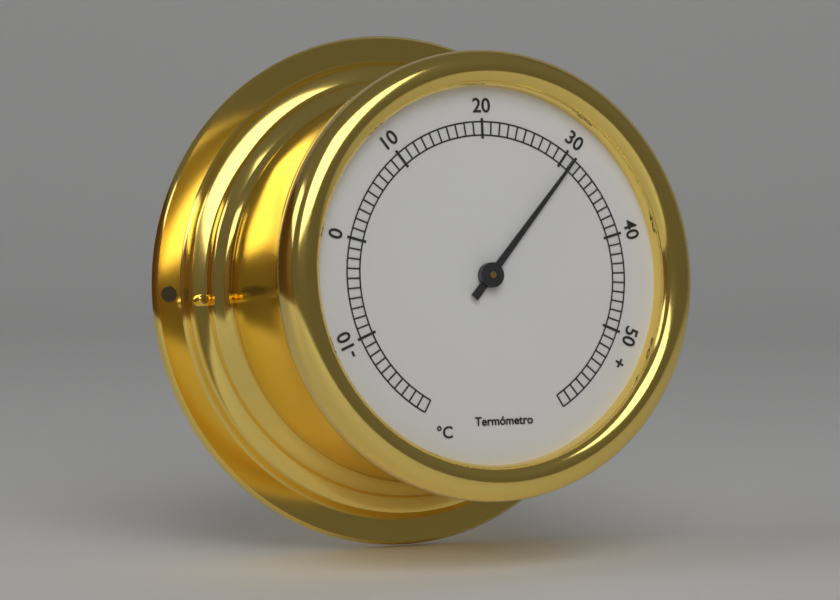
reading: 31 °C
